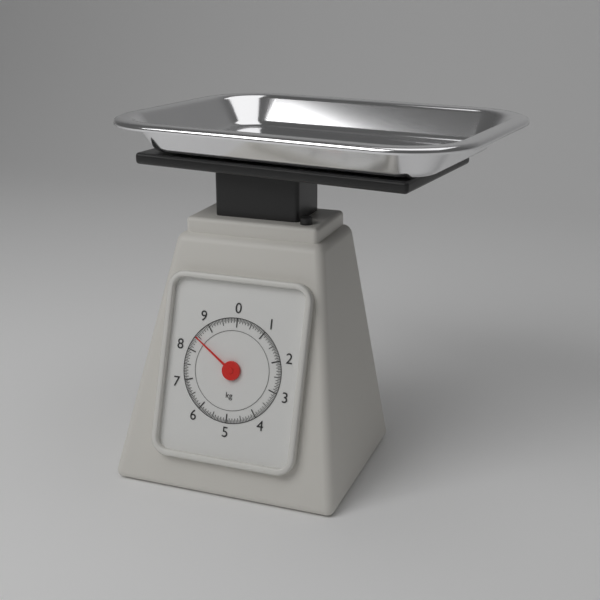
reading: 8.45 kg
